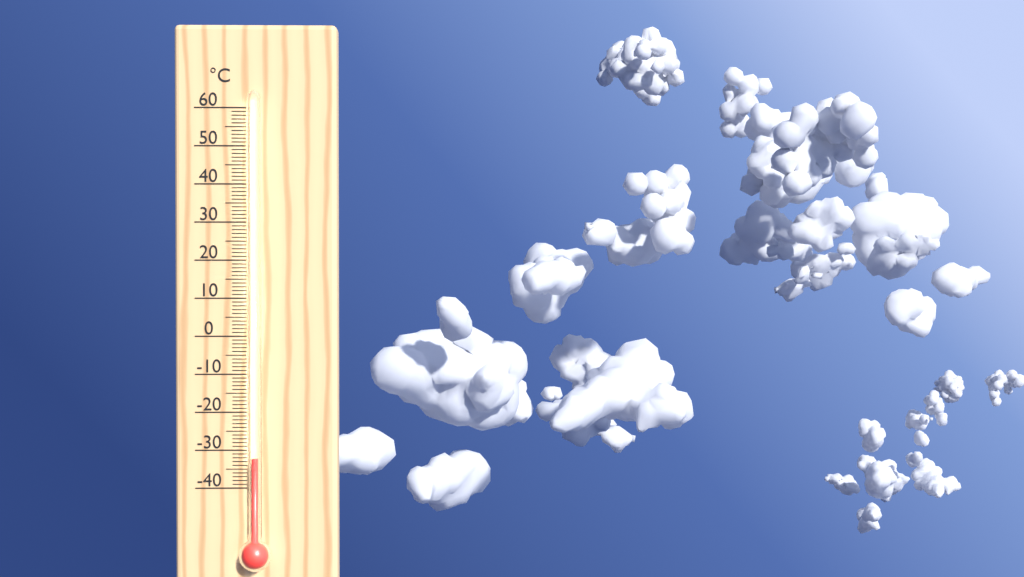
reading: -32 °C
